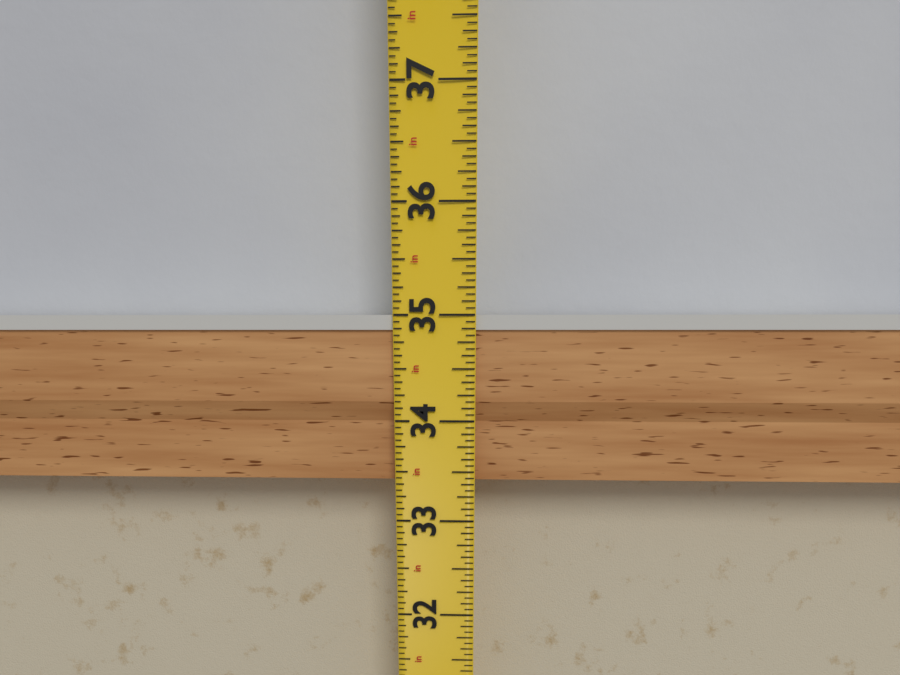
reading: 35.0000 in
